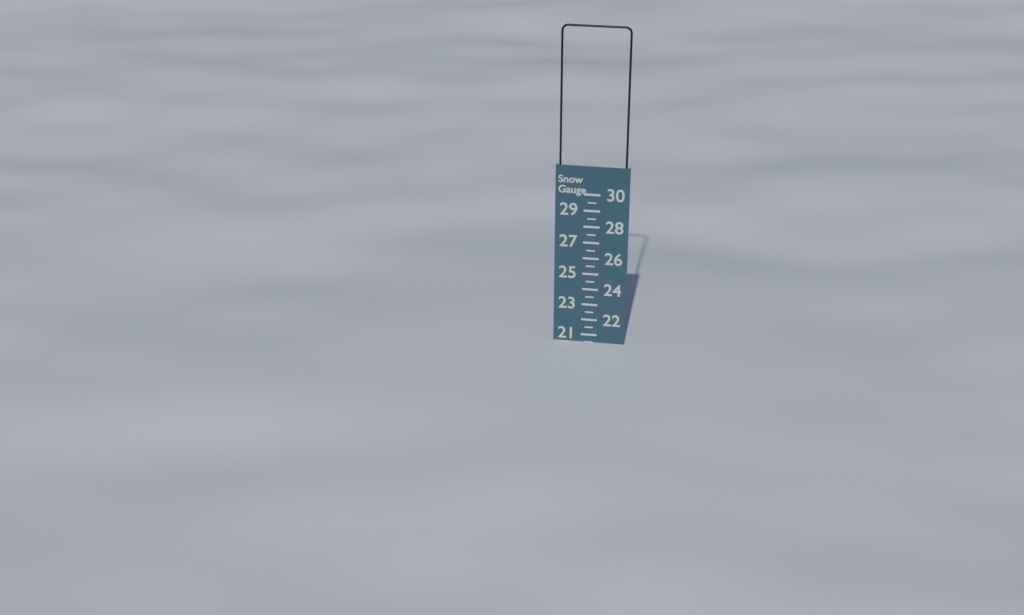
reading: 20.5 (no unit)
